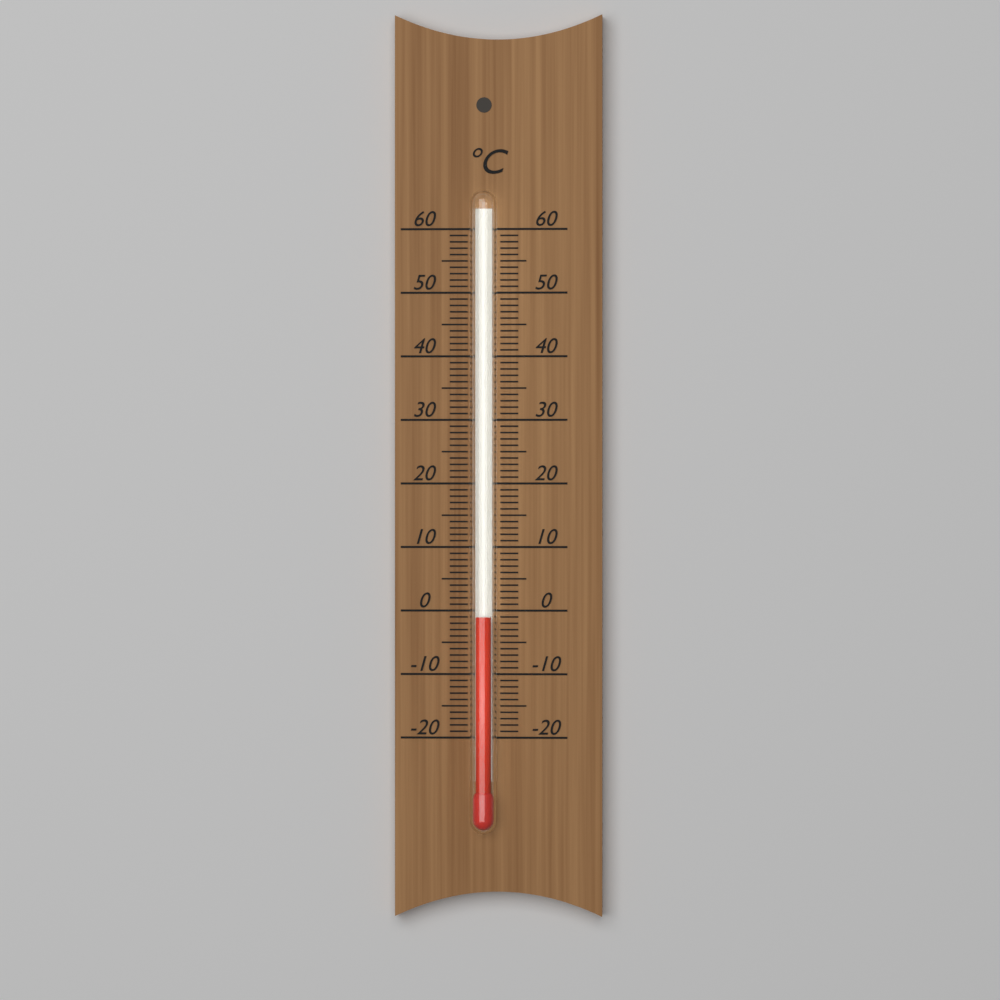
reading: -1 °C
